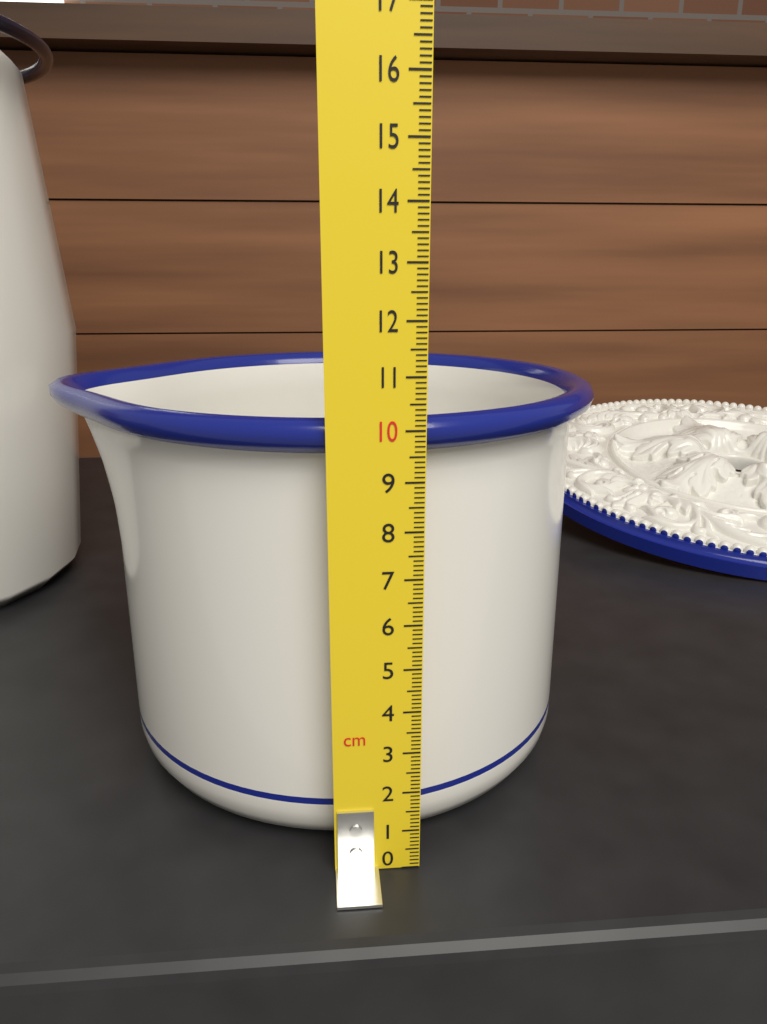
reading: 10.2 cm
